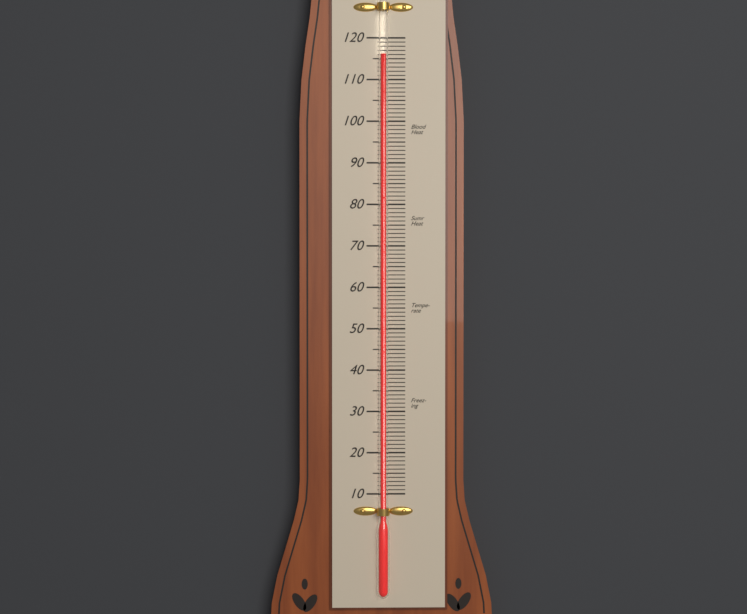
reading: 116 (no unit)
